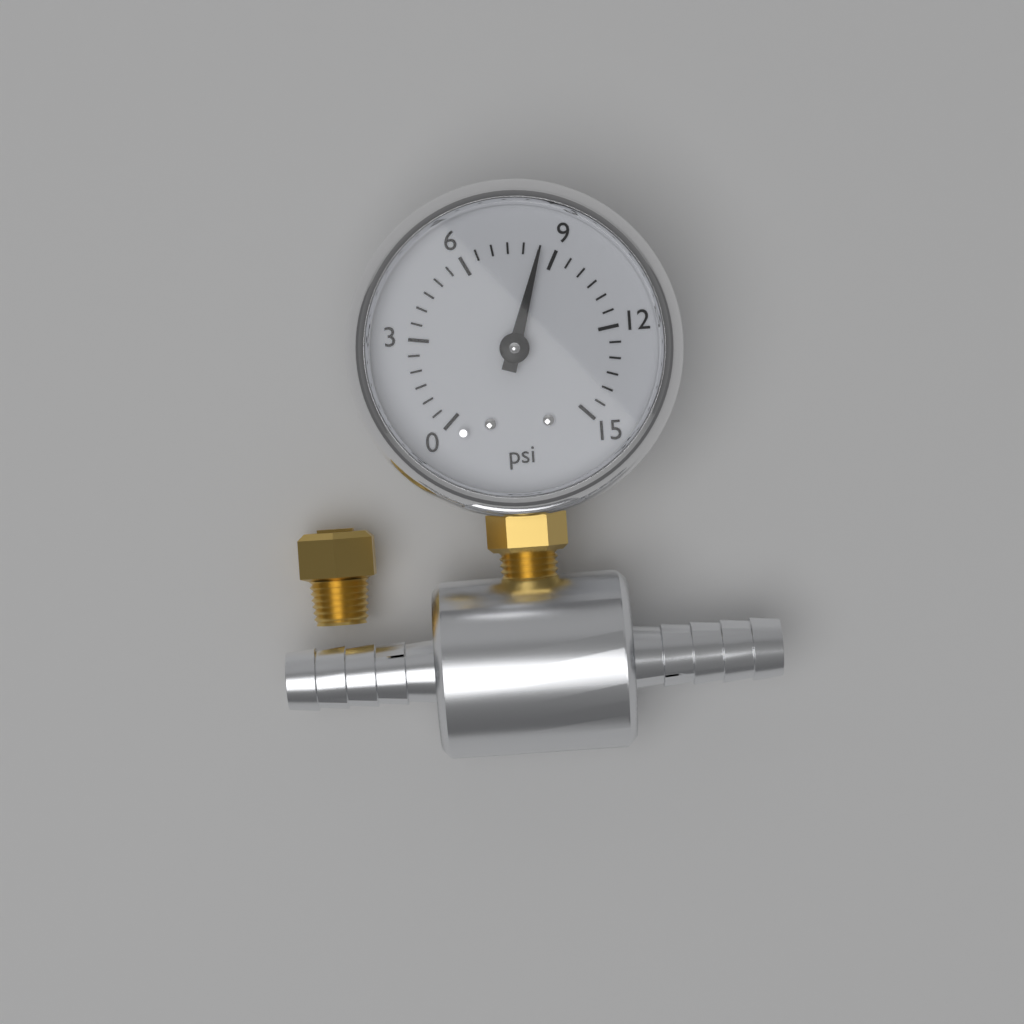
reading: 8.5 psi
